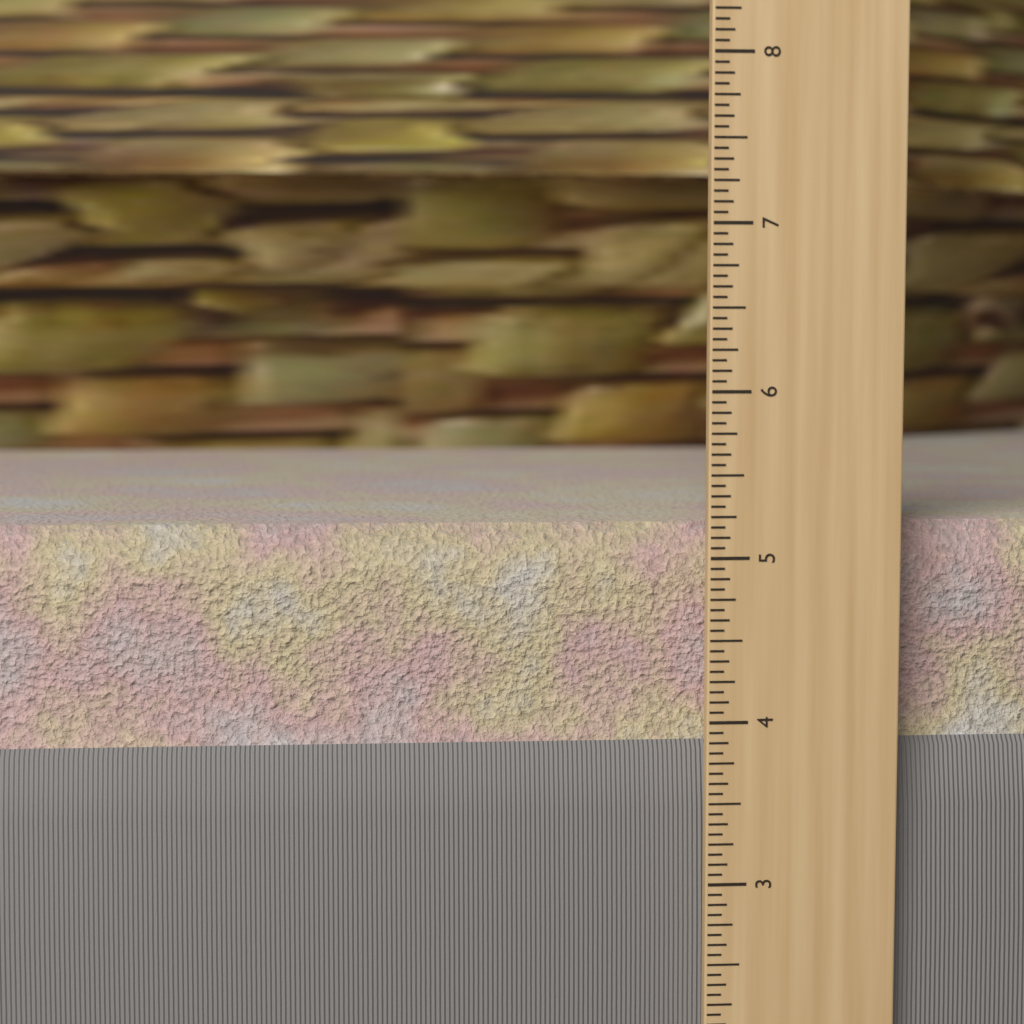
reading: 5.1875 in
